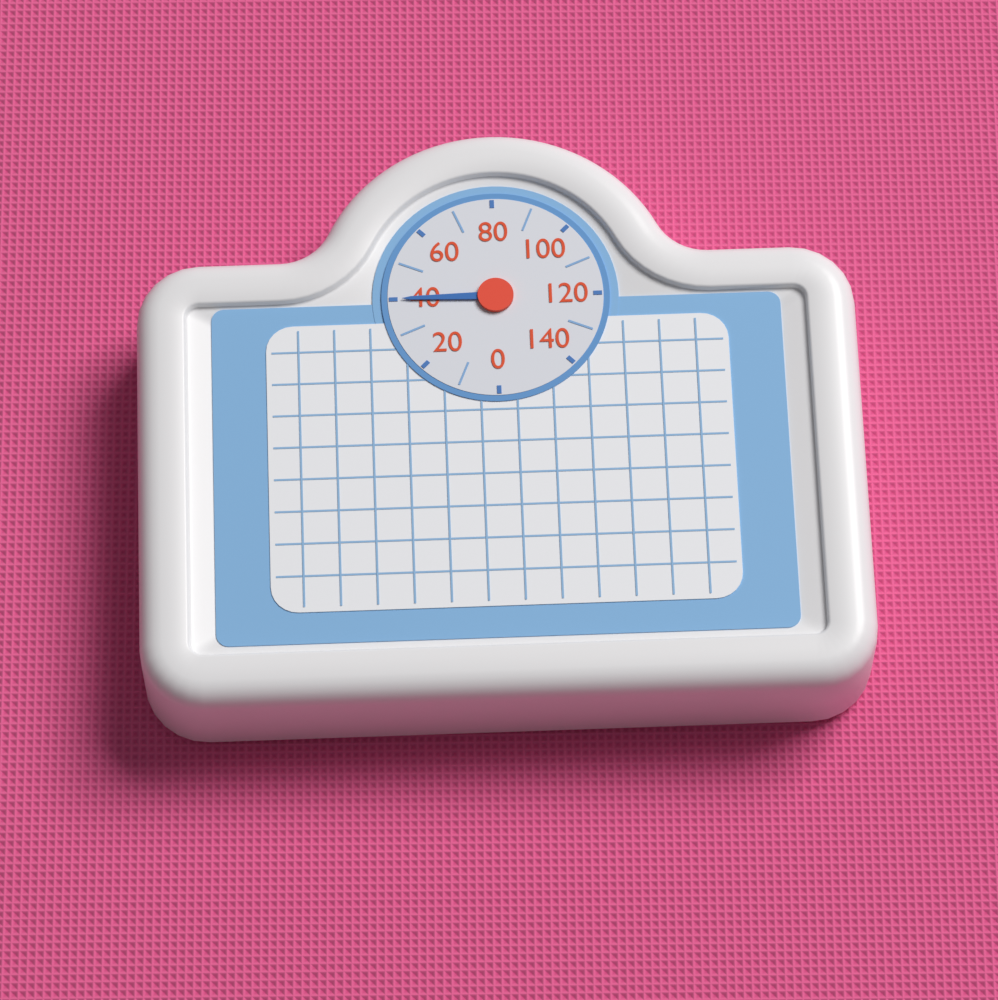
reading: 40 (no unit)
